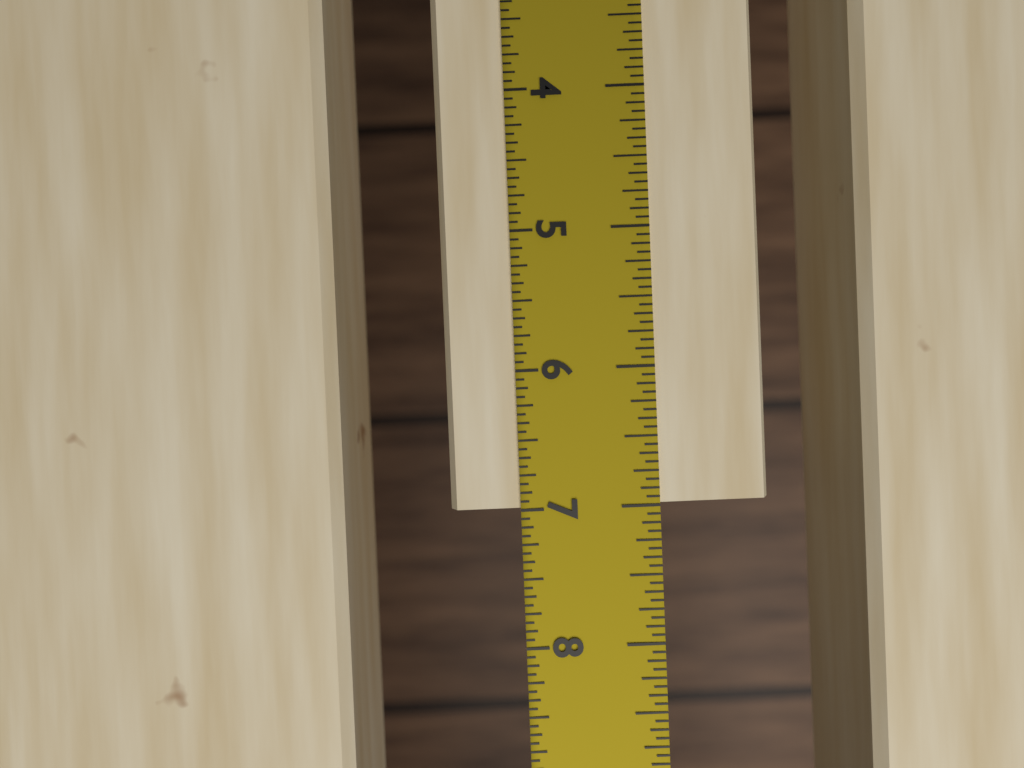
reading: 7.0000 in
